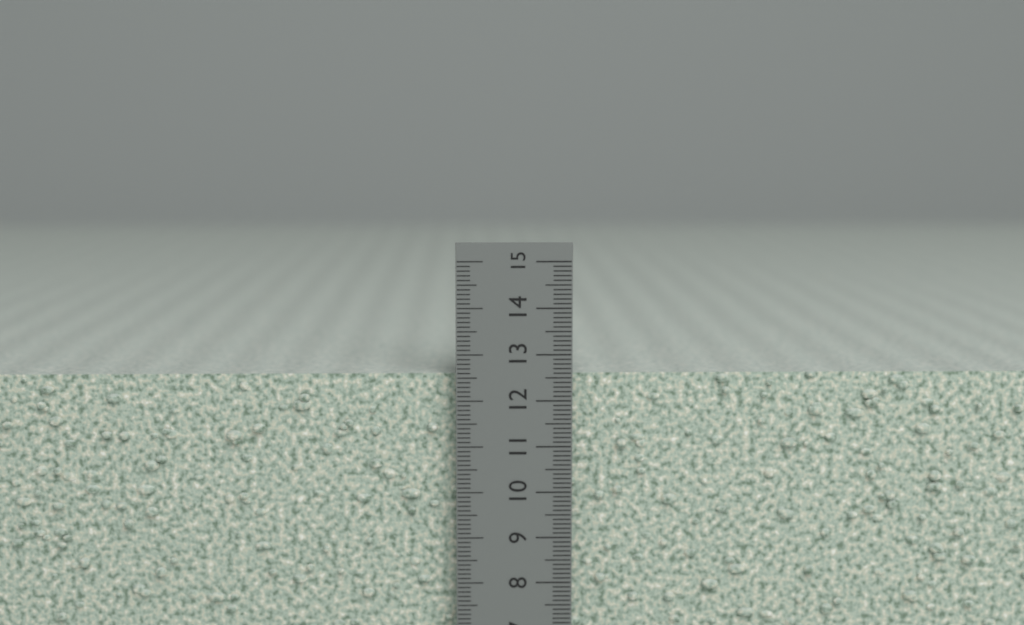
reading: 12.6 cm
